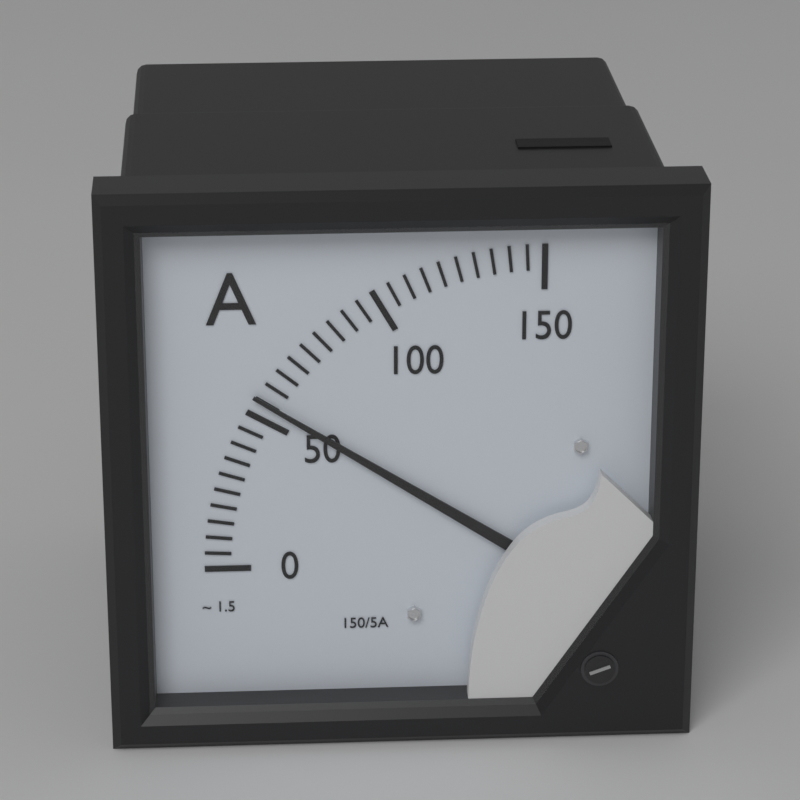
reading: 55 A
